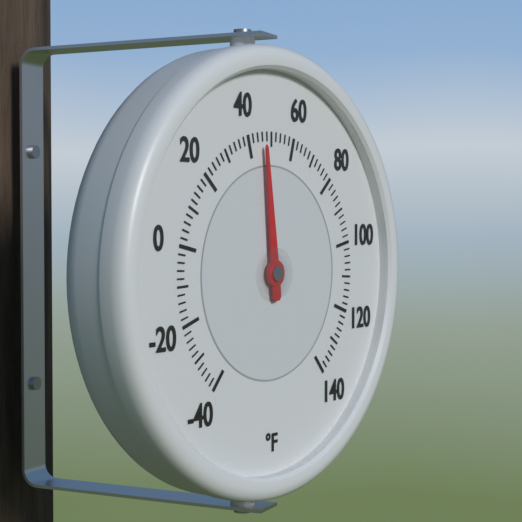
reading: 46 °F
